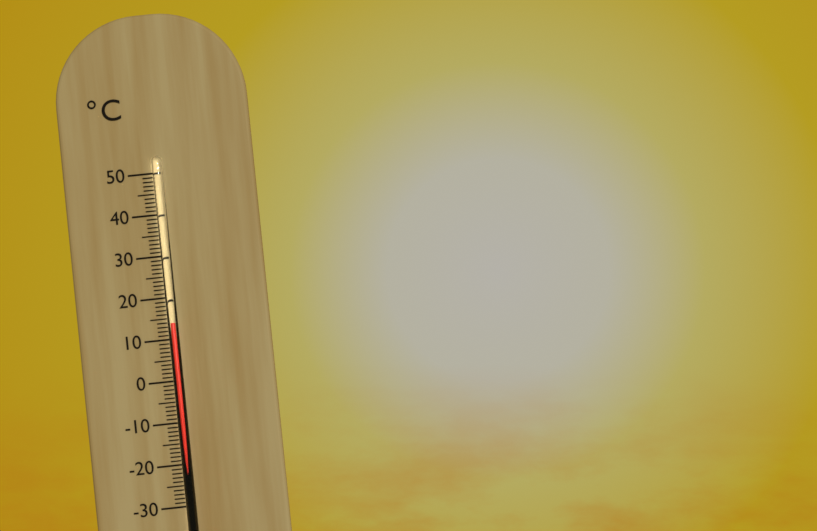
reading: 14 °C
